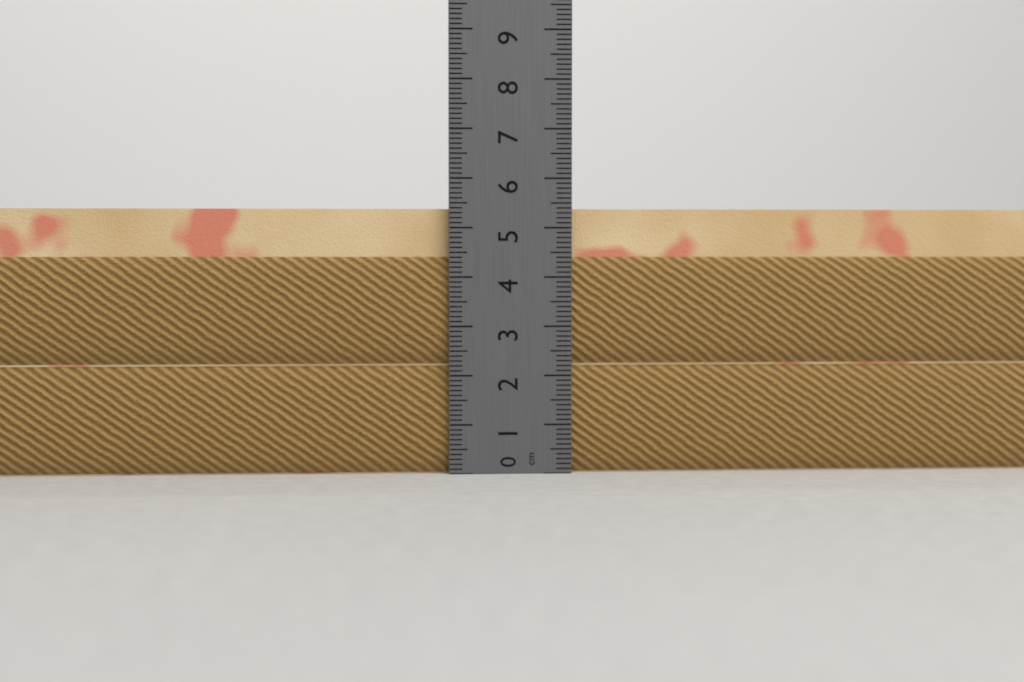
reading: 5.4 cm
